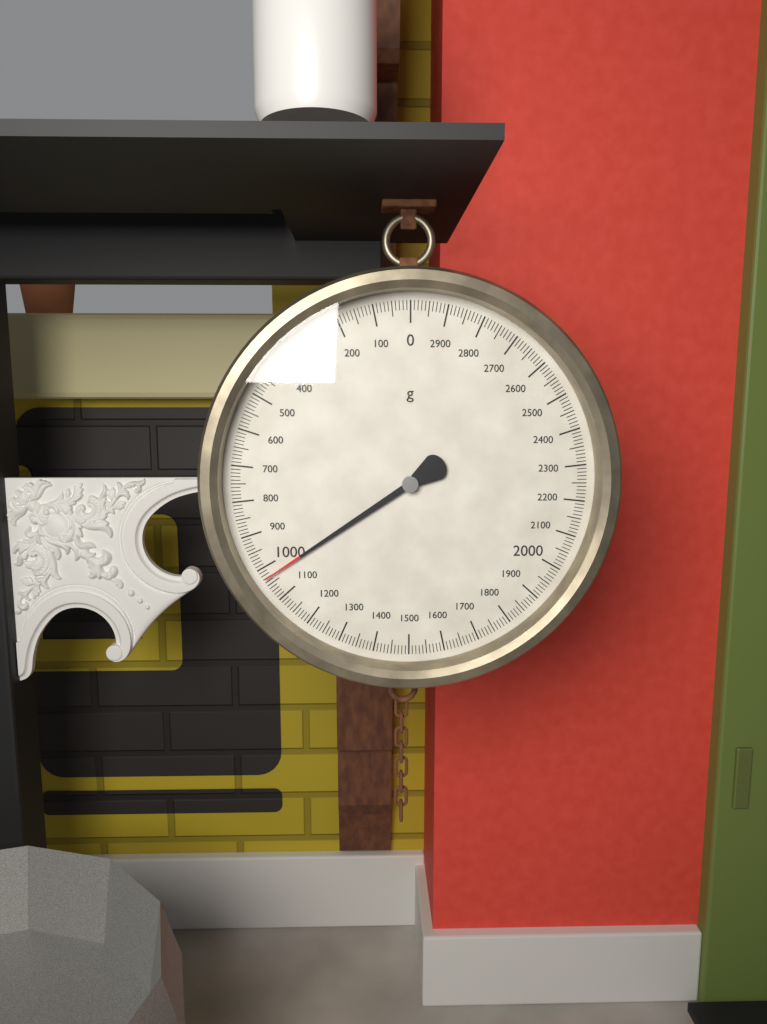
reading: 1030 g
